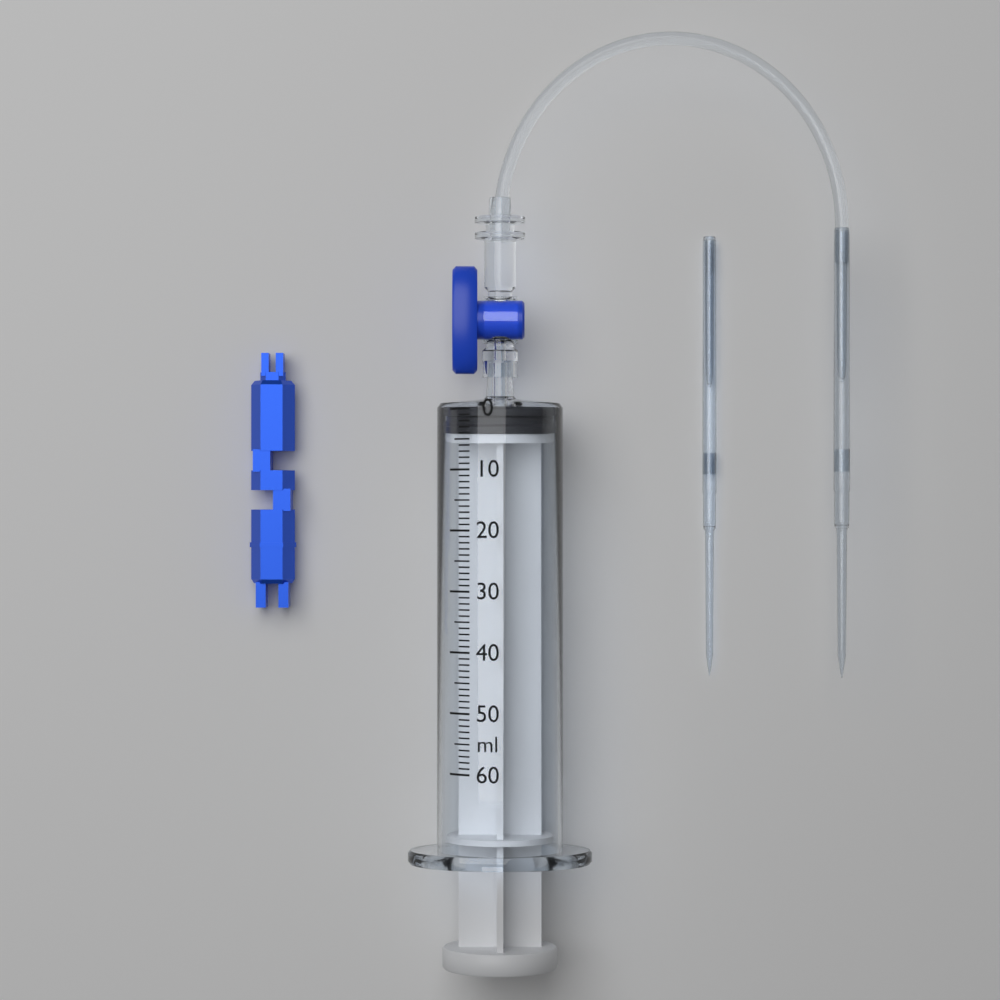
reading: 0 ml
